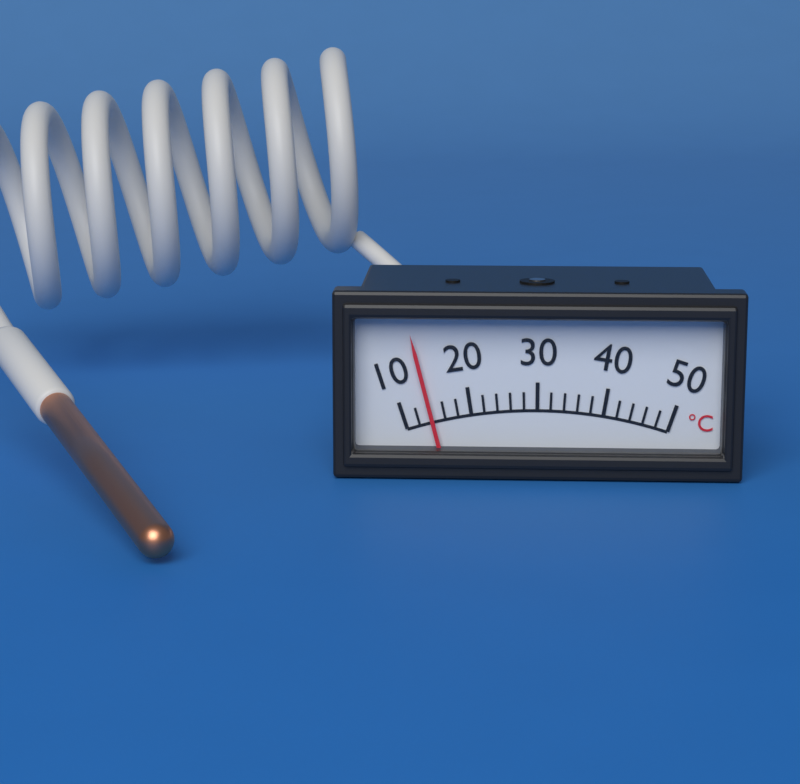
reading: 14 °C
